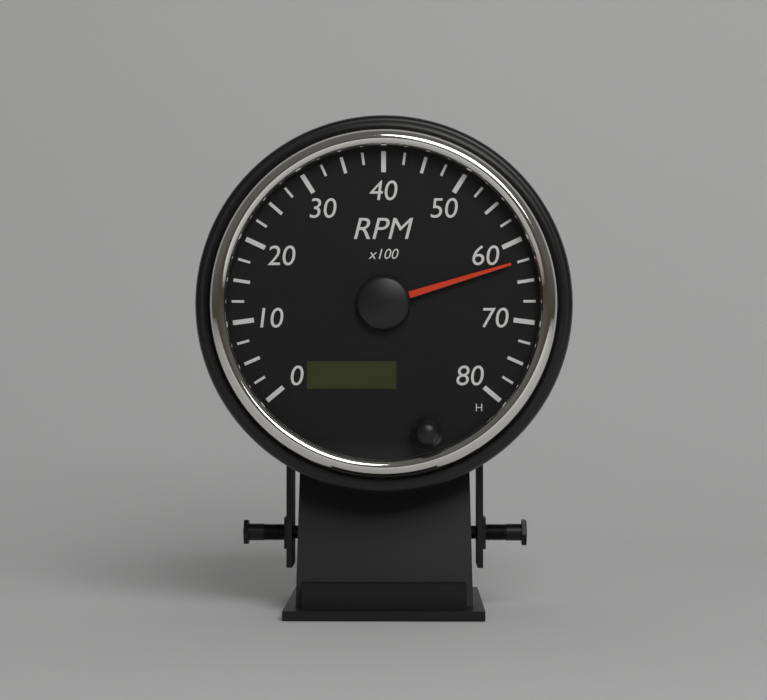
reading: 6250 RPM
